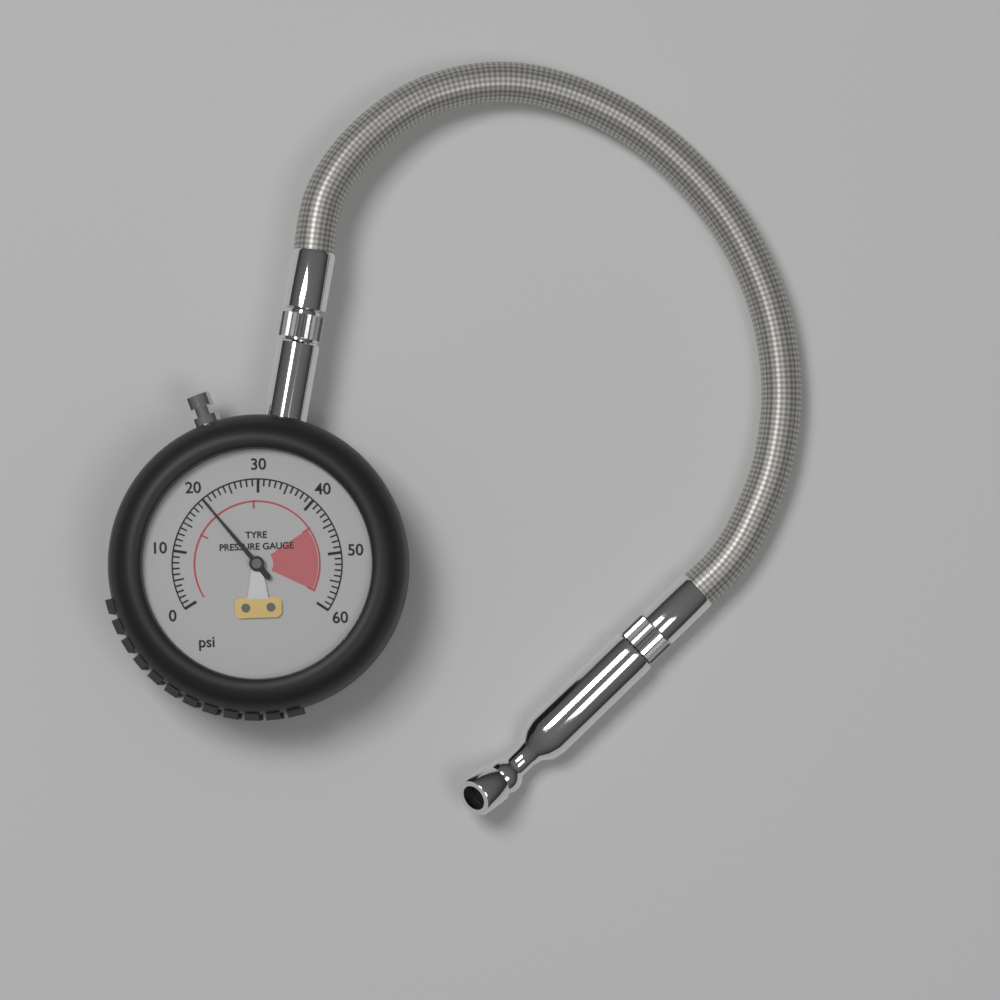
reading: 20 psi
